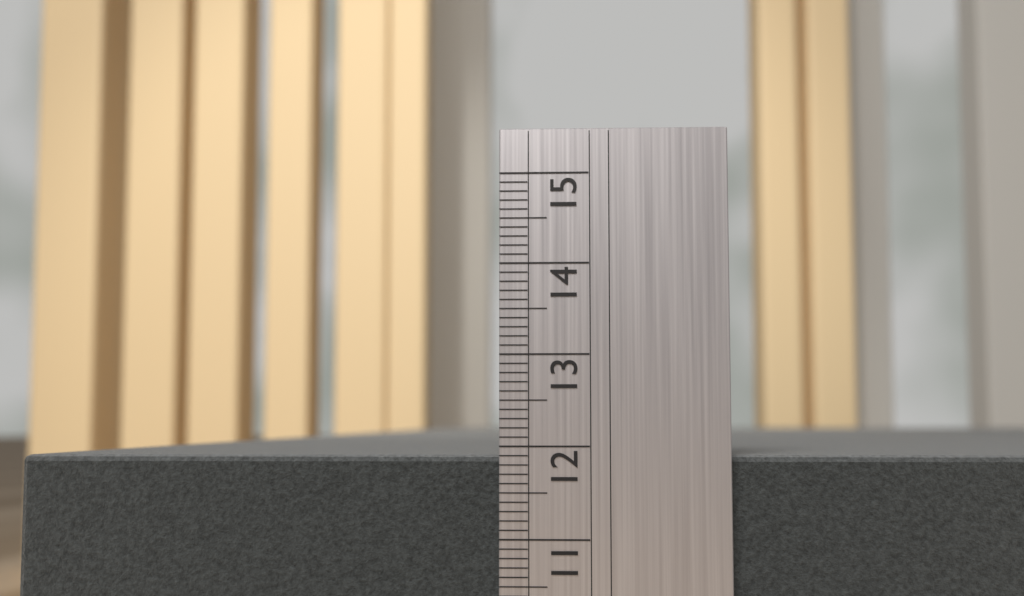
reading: 11.9 (no unit)
